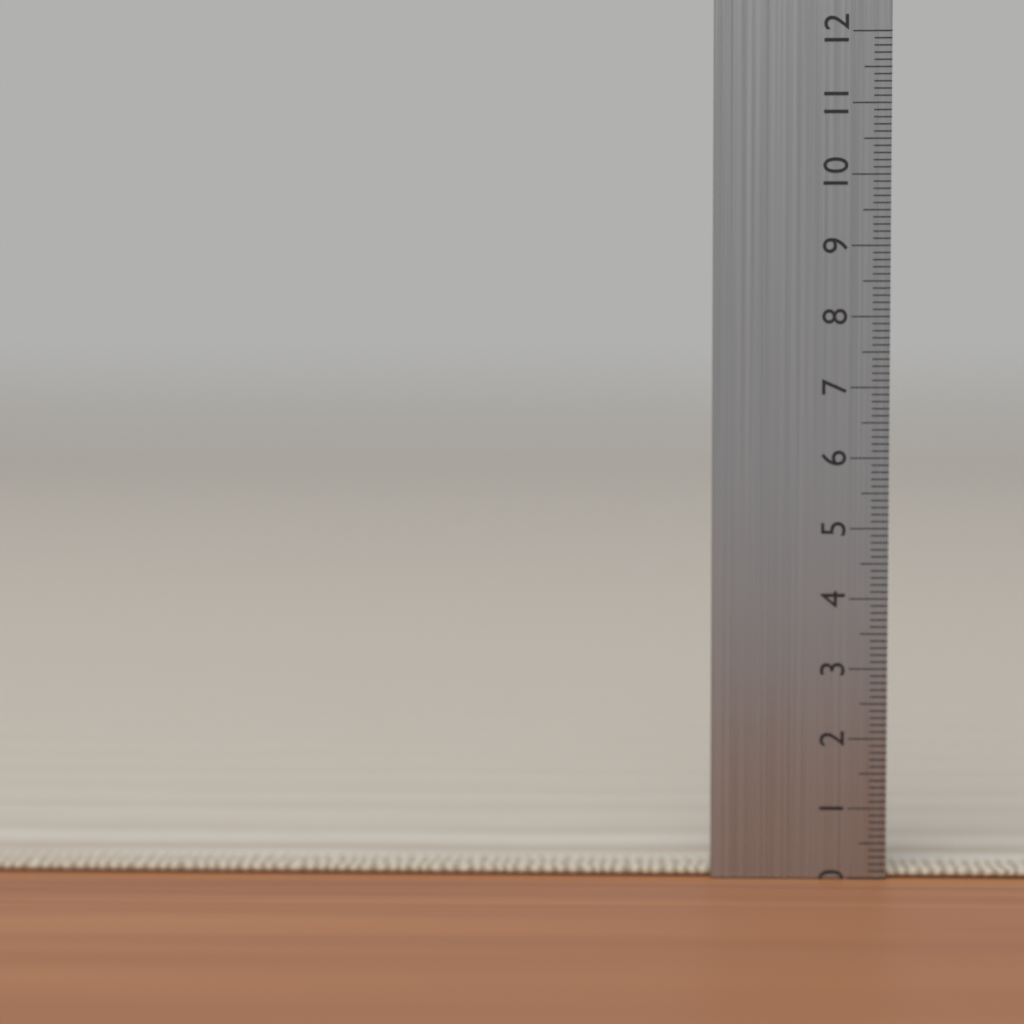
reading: 0.1 cm
